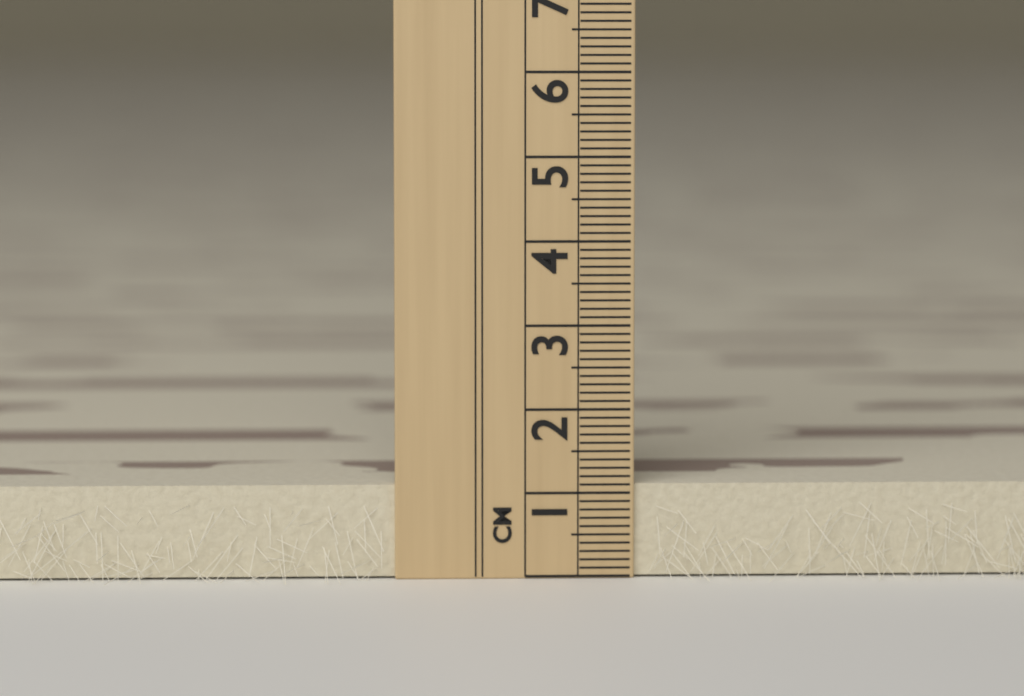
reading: 1.1 cm
